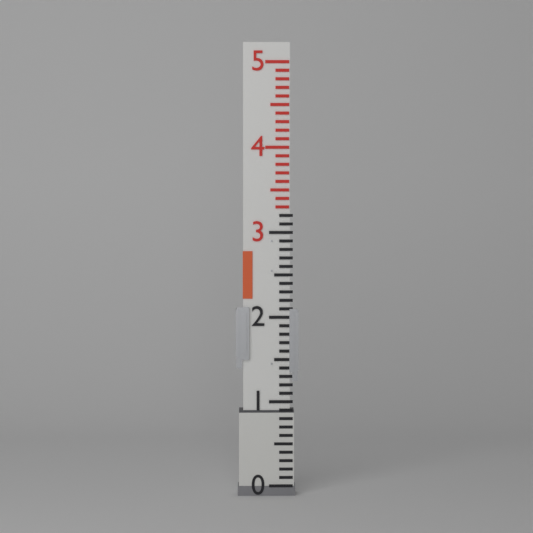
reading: 0.9 (no unit)
